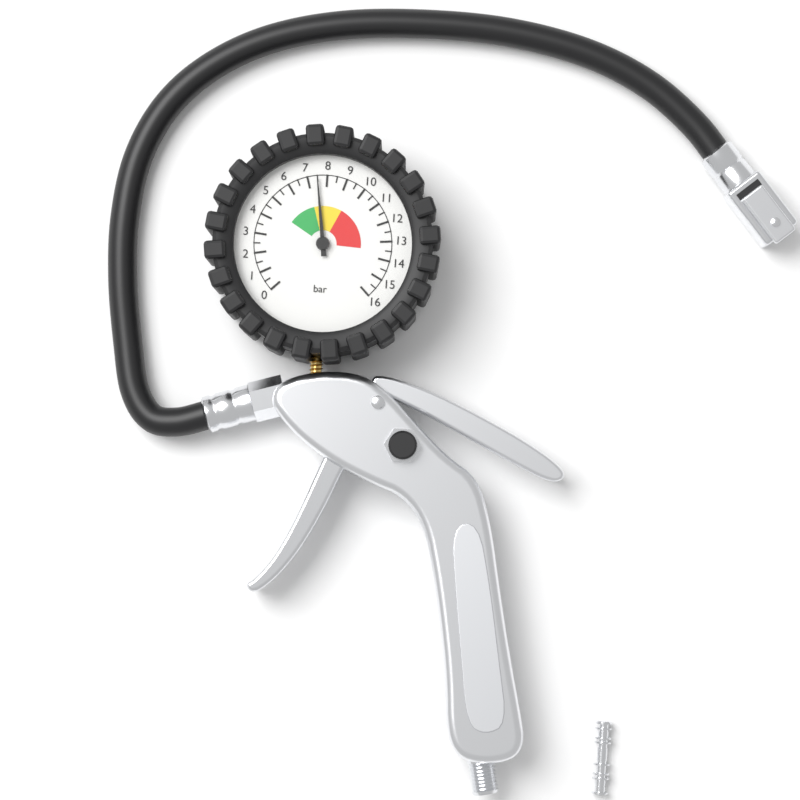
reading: 7.5 bar
